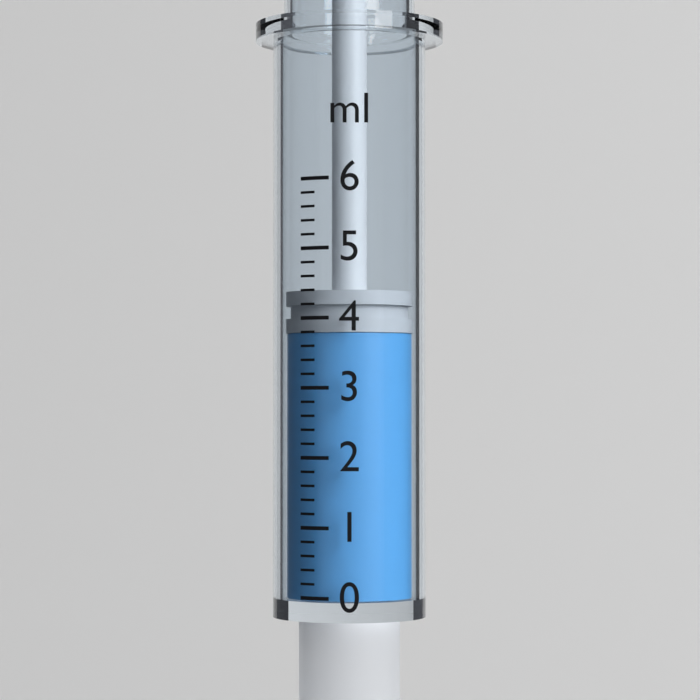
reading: 3.8 ml
